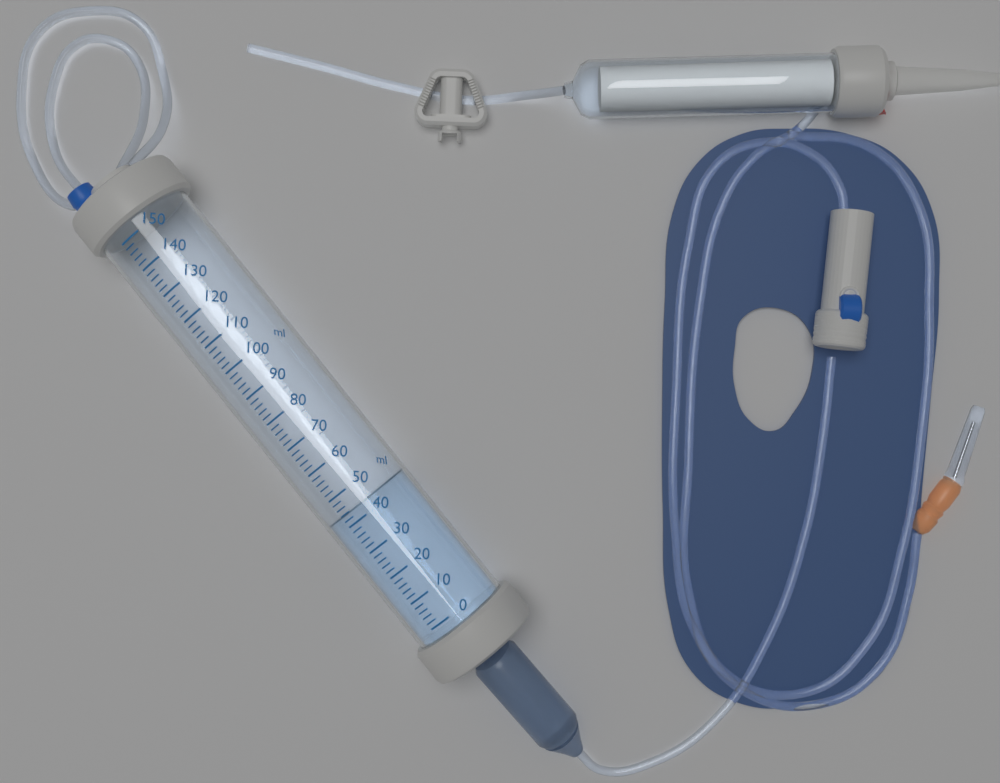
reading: 44 ml
